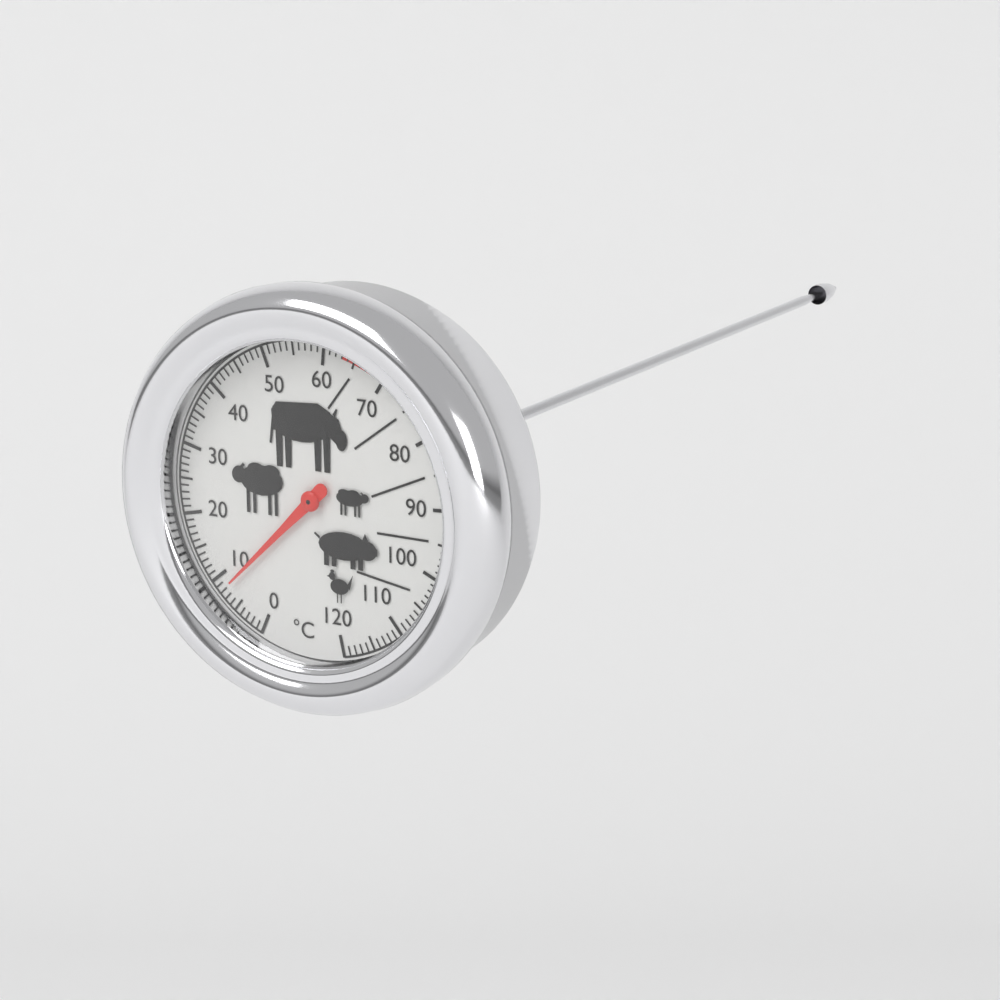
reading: 8 °C
